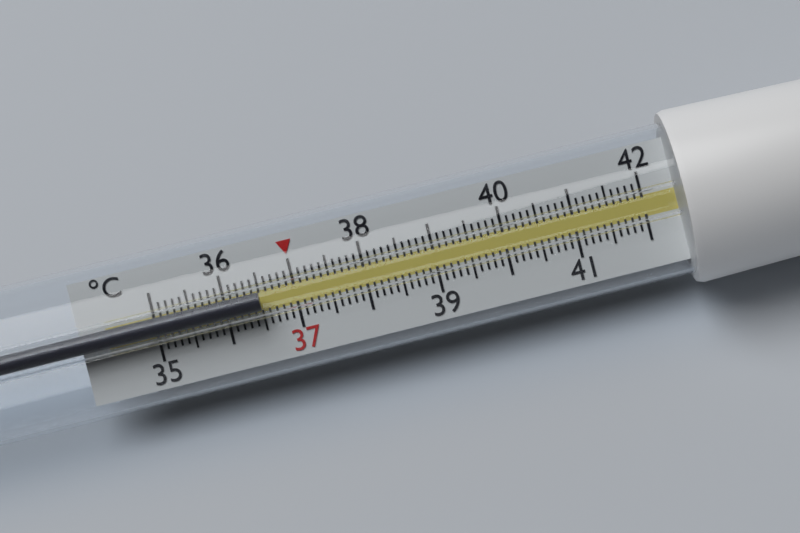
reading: 36.5 °C
